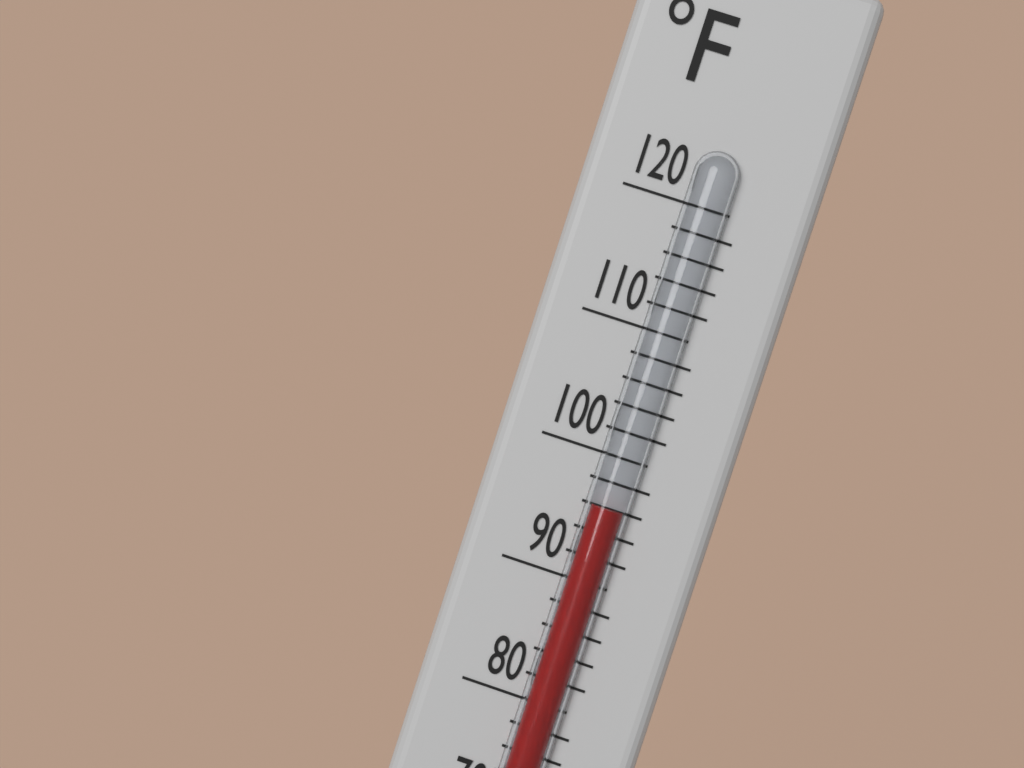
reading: 96 °F
